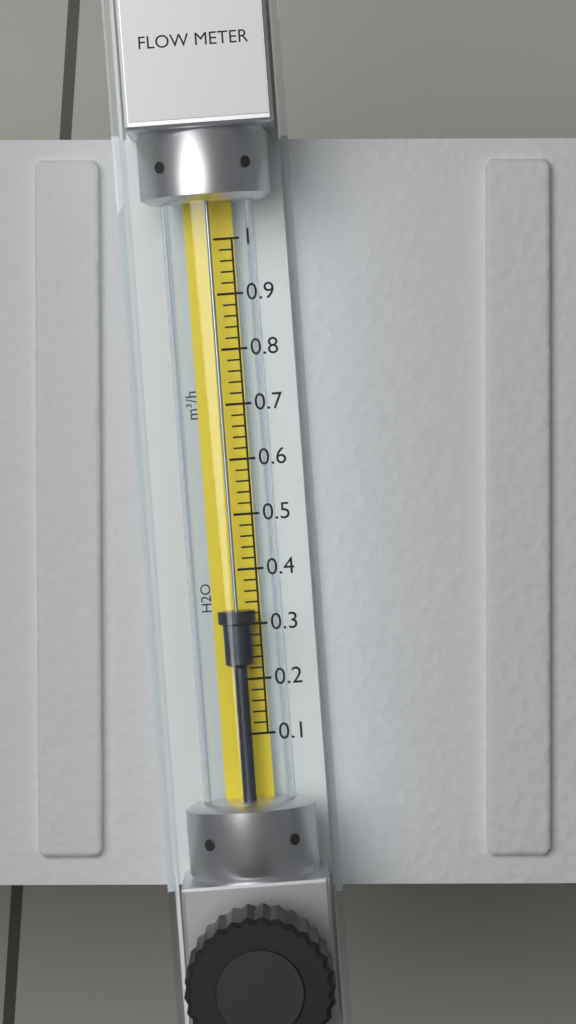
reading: 0.32 m³/h
